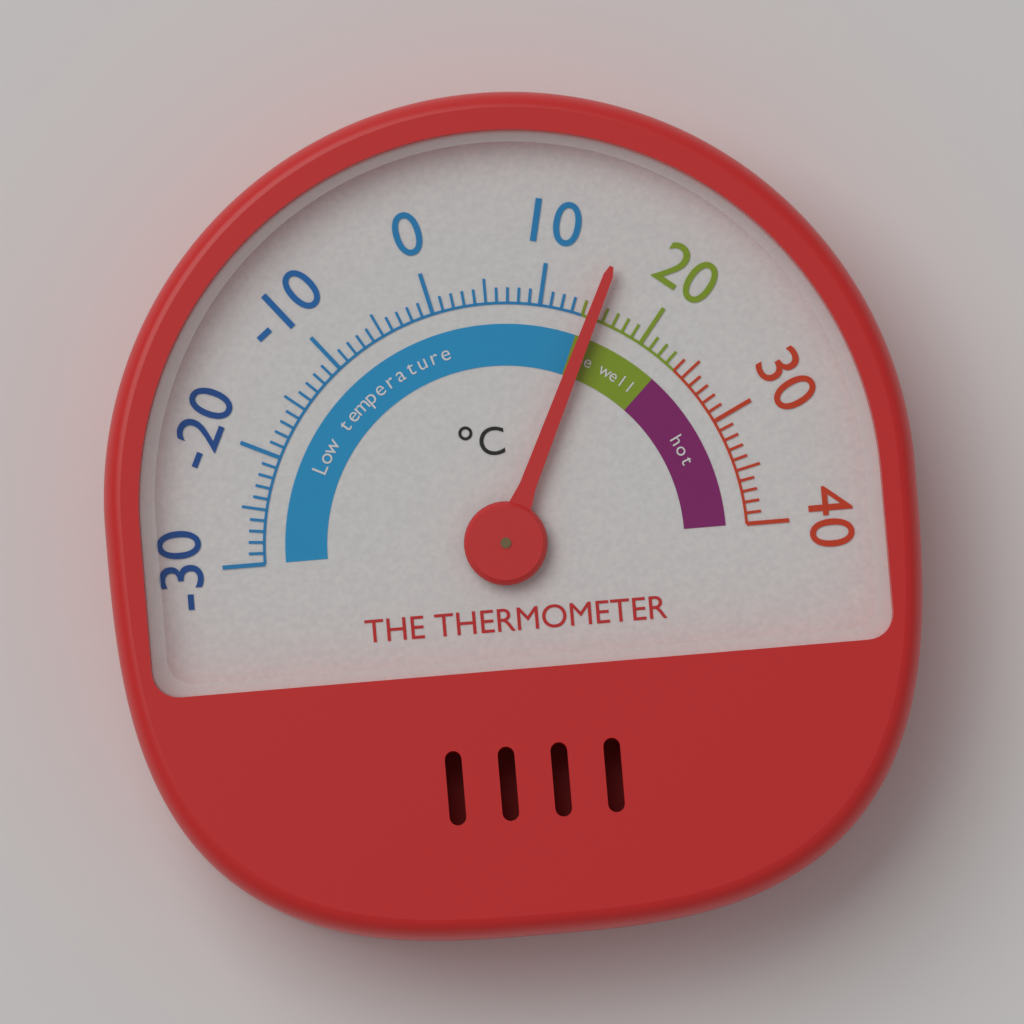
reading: 15 °C
